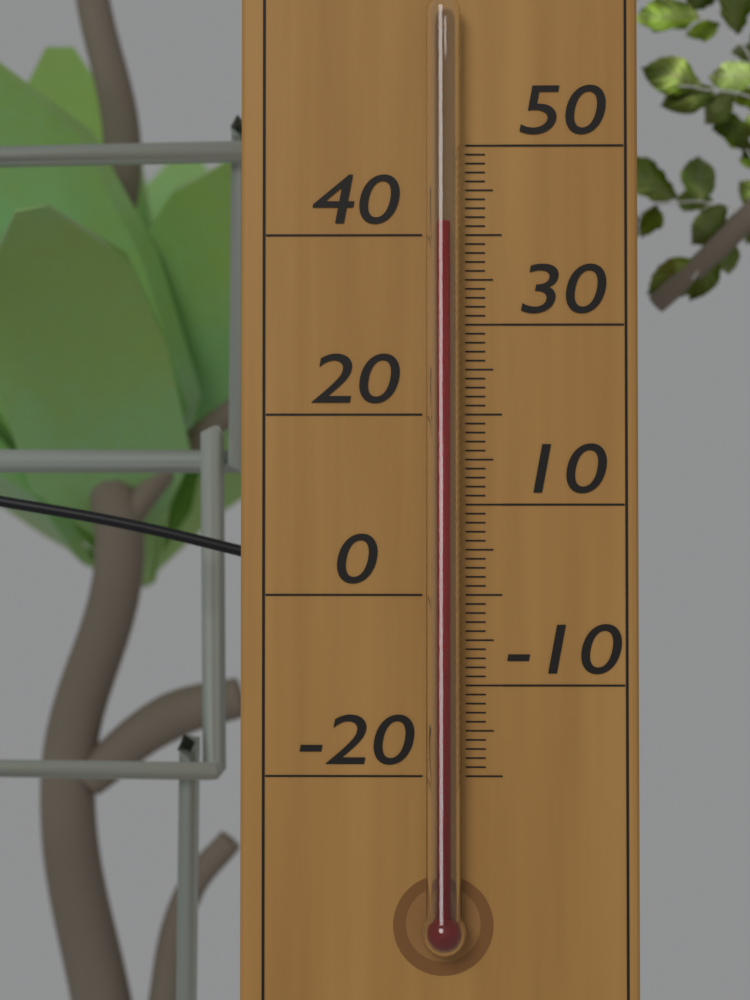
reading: 41 °C
